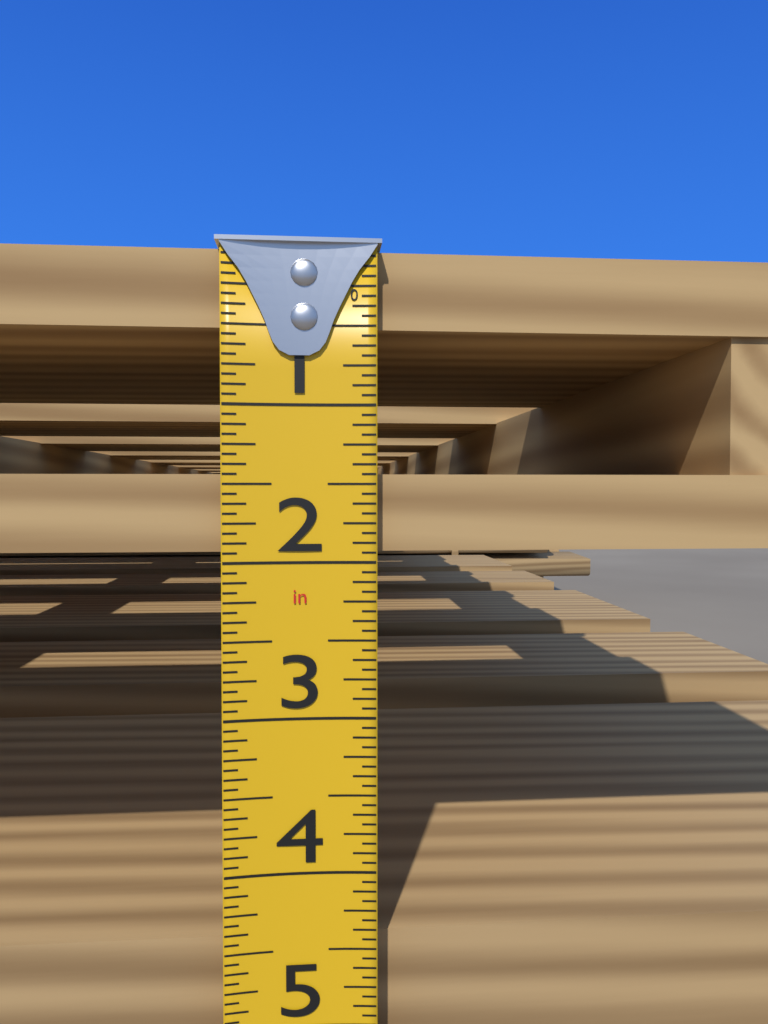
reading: 1.9375 in
